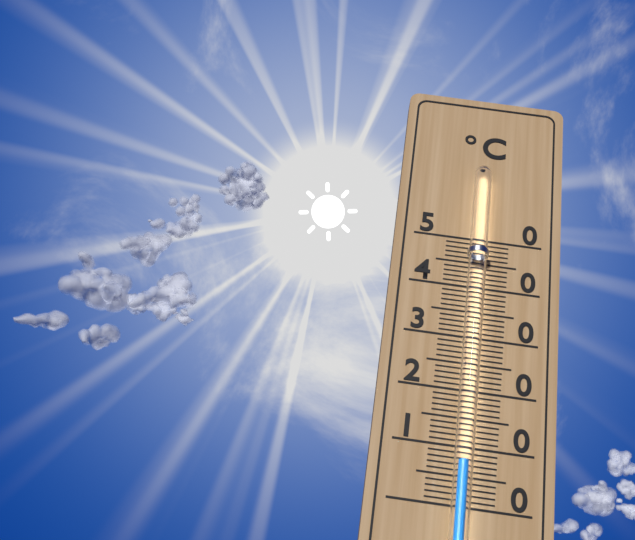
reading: 7 °C
